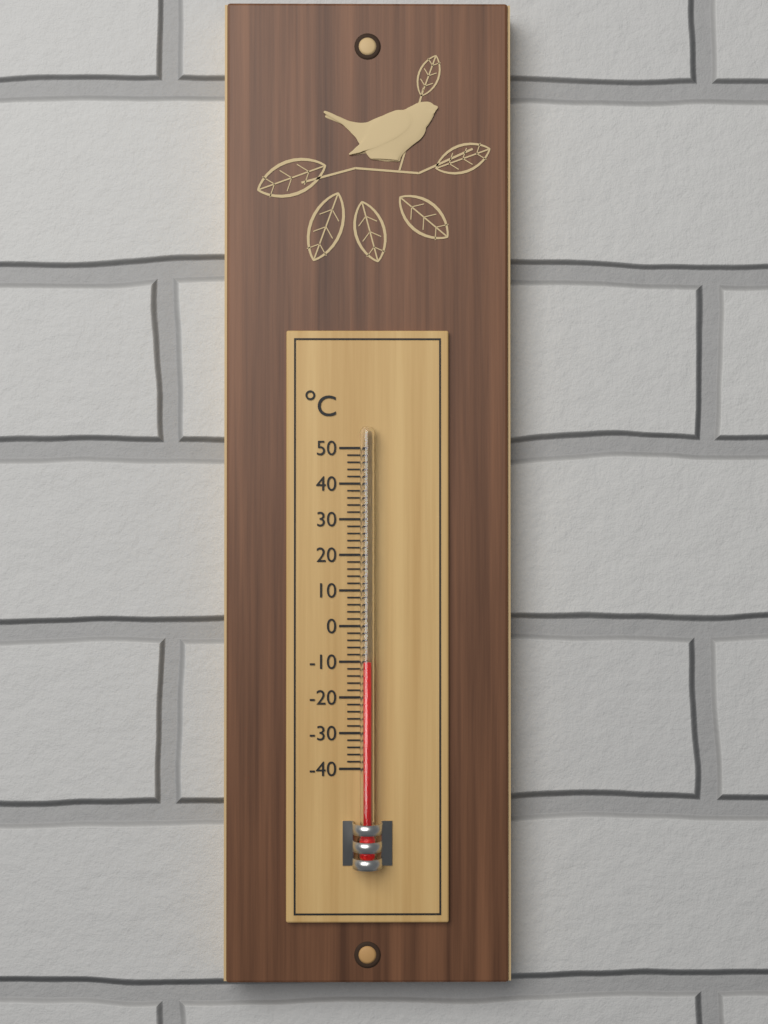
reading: -10 °C
